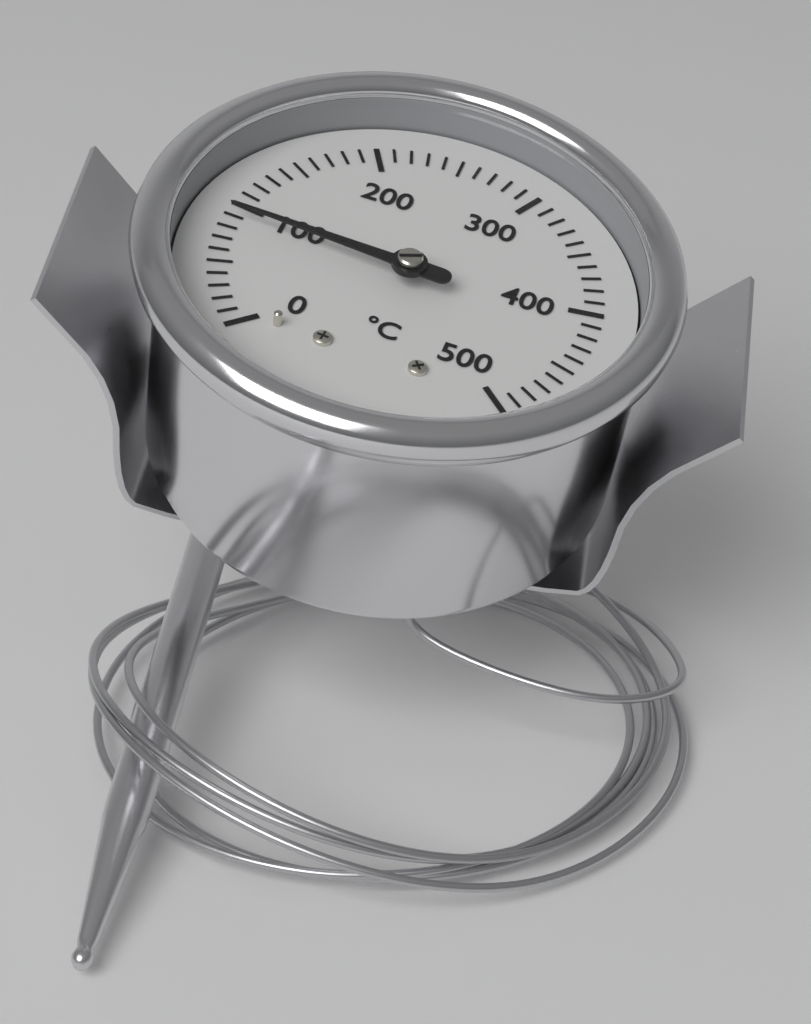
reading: 90 °C
